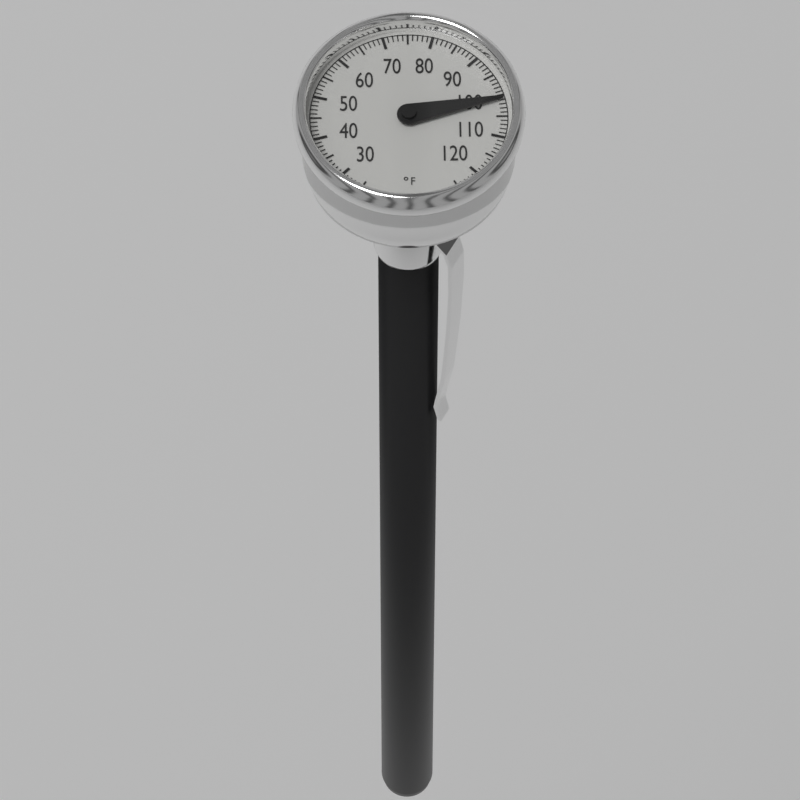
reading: 101 °F
